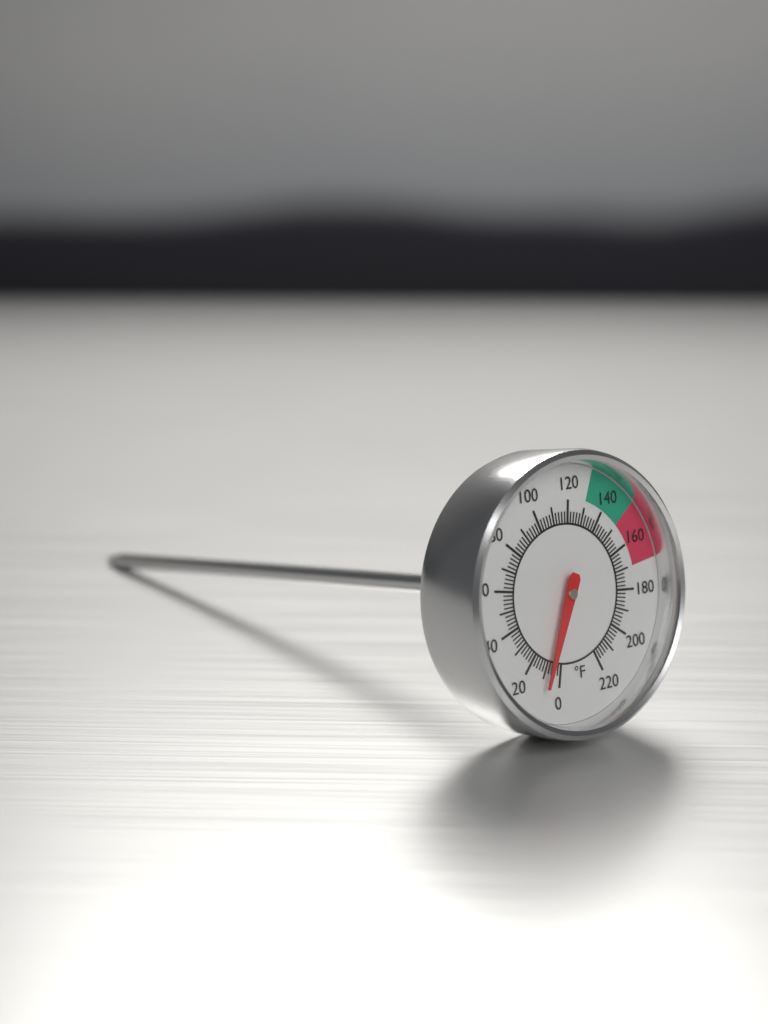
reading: 8 °F
